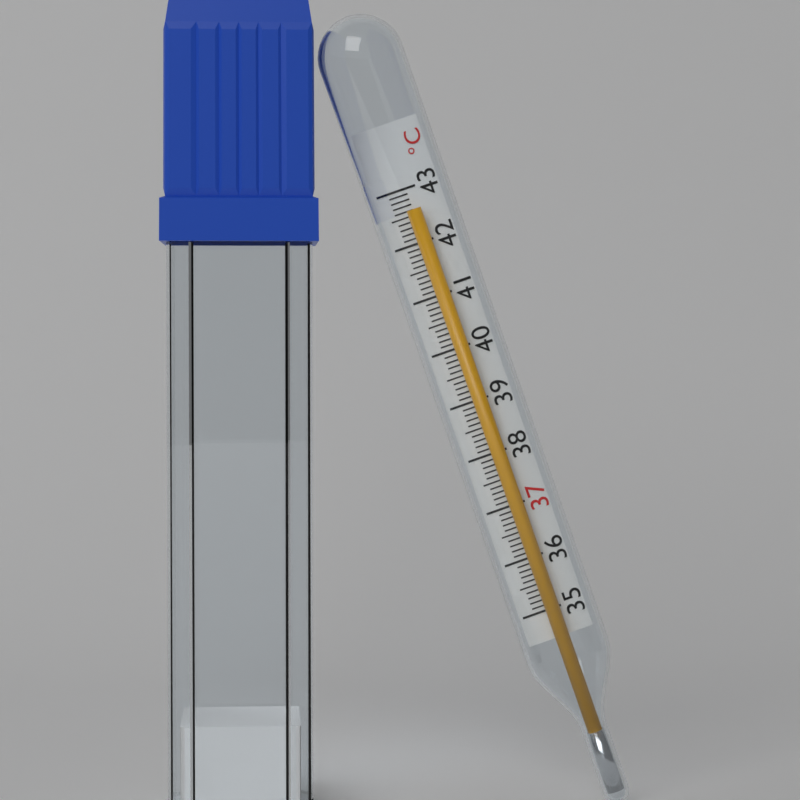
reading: 42.6 °C
